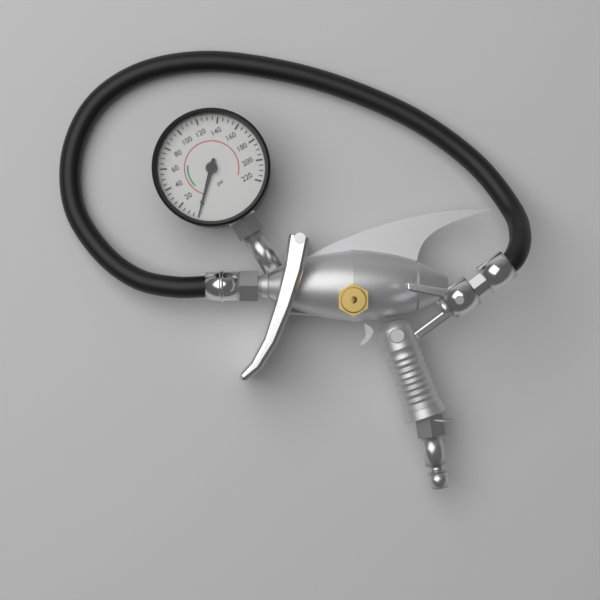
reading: 0 psi
